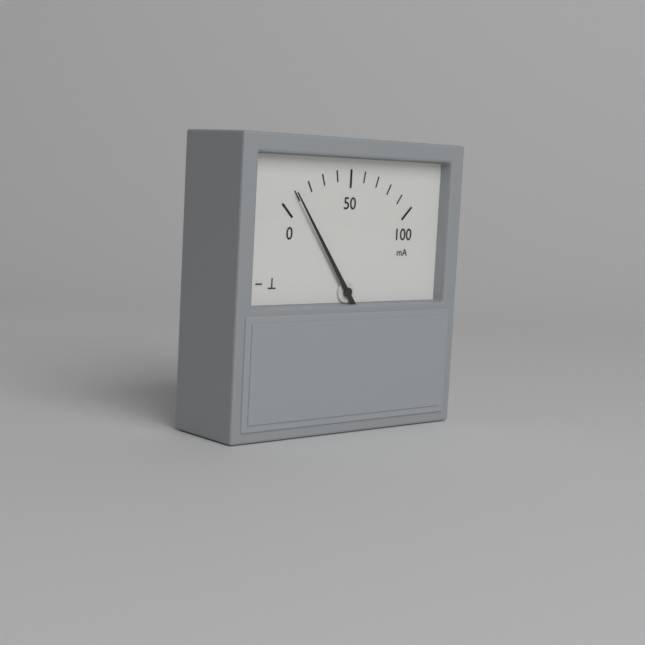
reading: 10 mA
